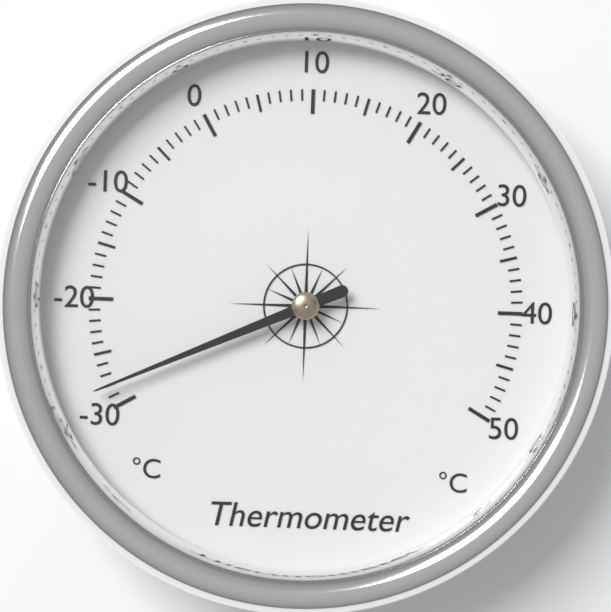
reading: -28 °C
